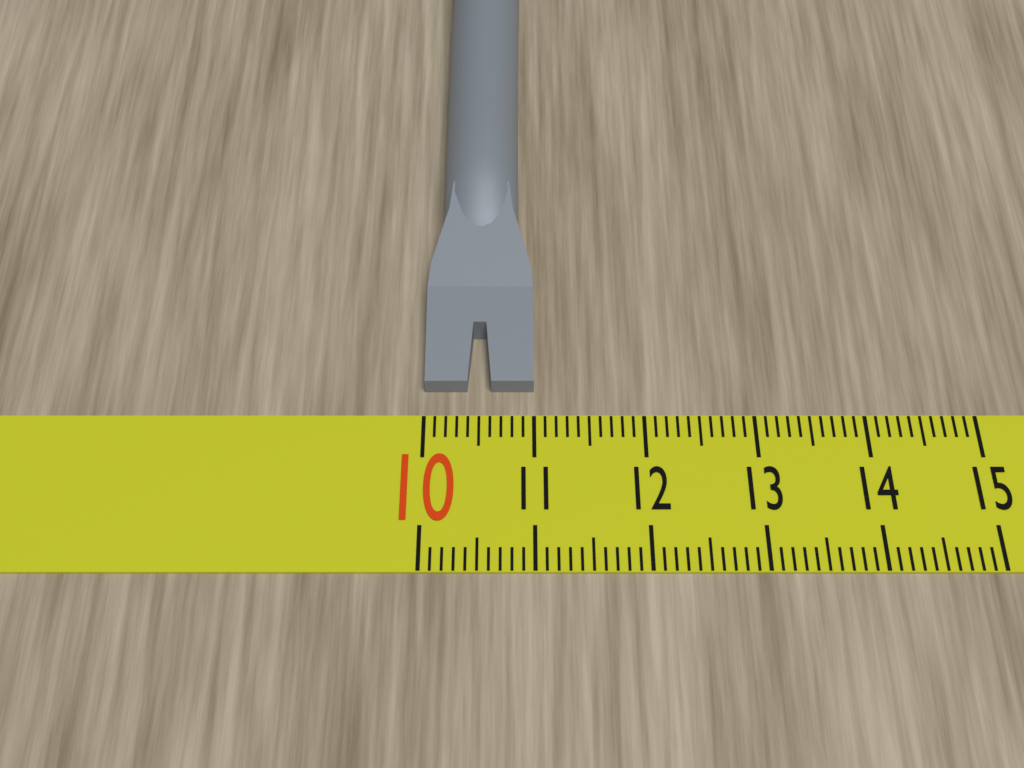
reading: 11.0 (no unit)
